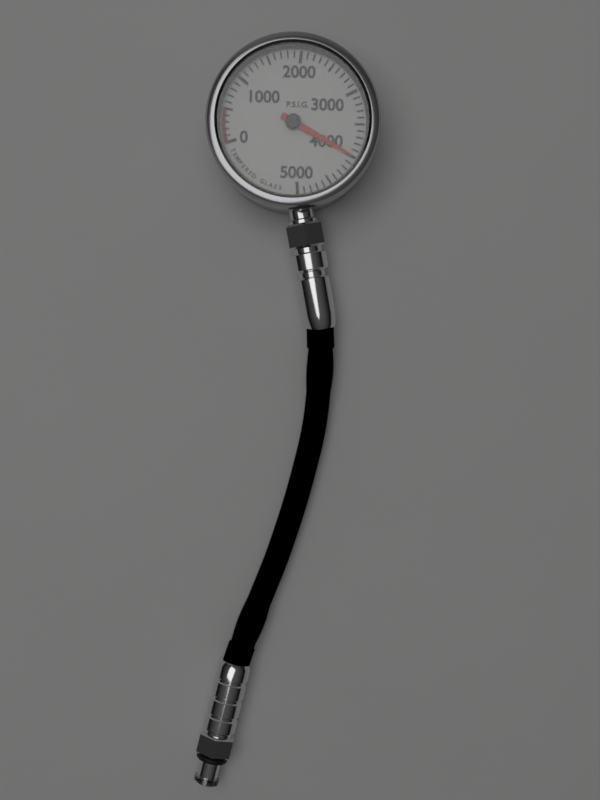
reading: 4000 psig
